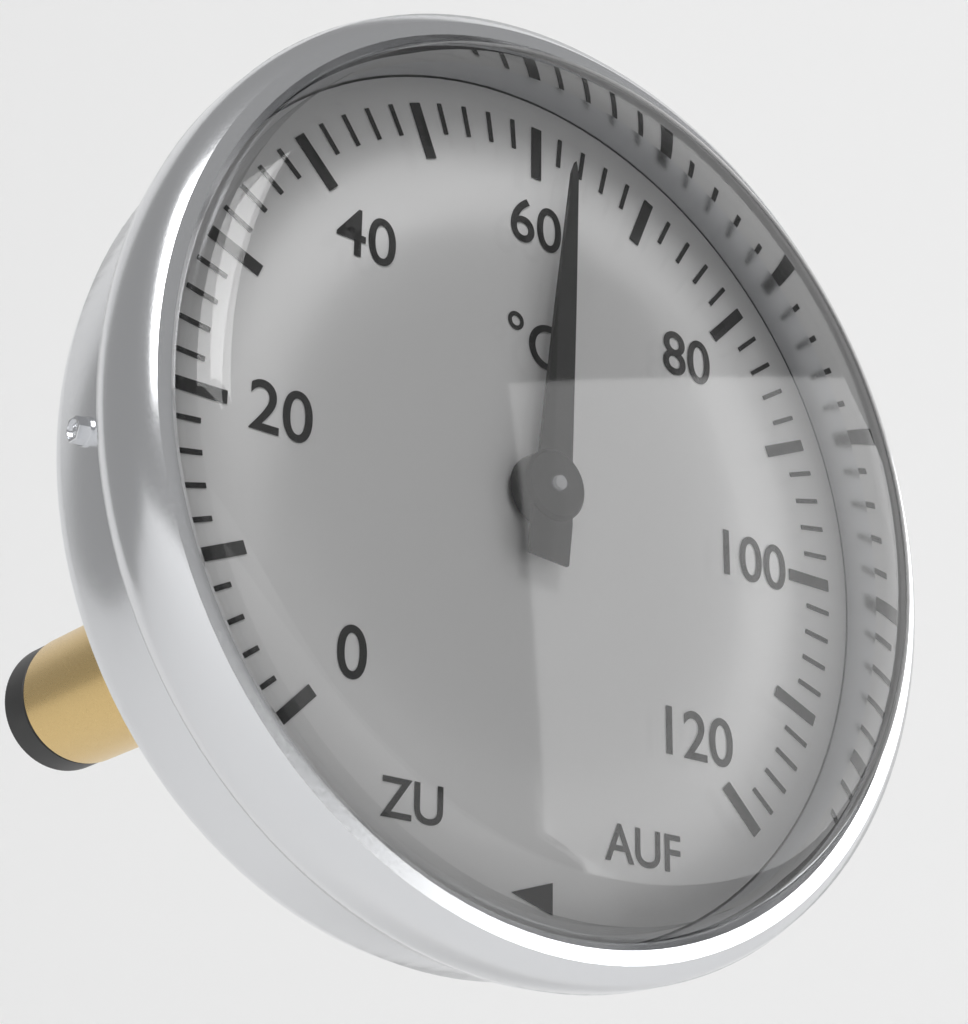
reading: 62 °C
